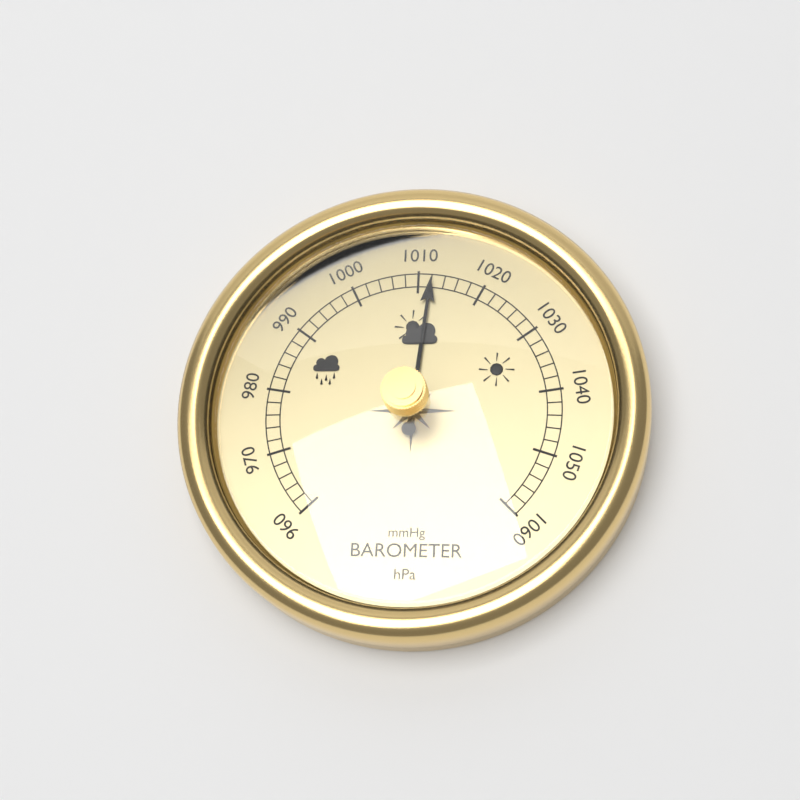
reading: 1012 hPa
